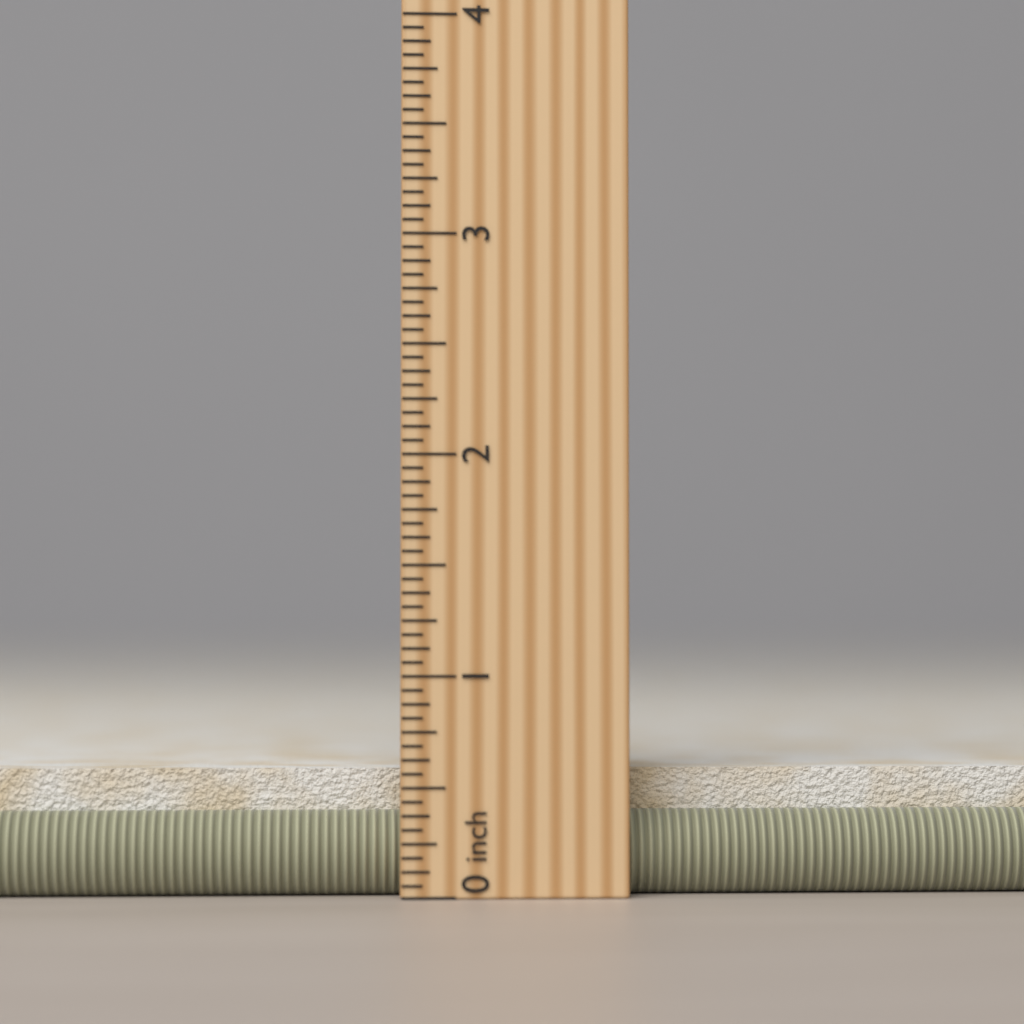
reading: 0.6250 in
